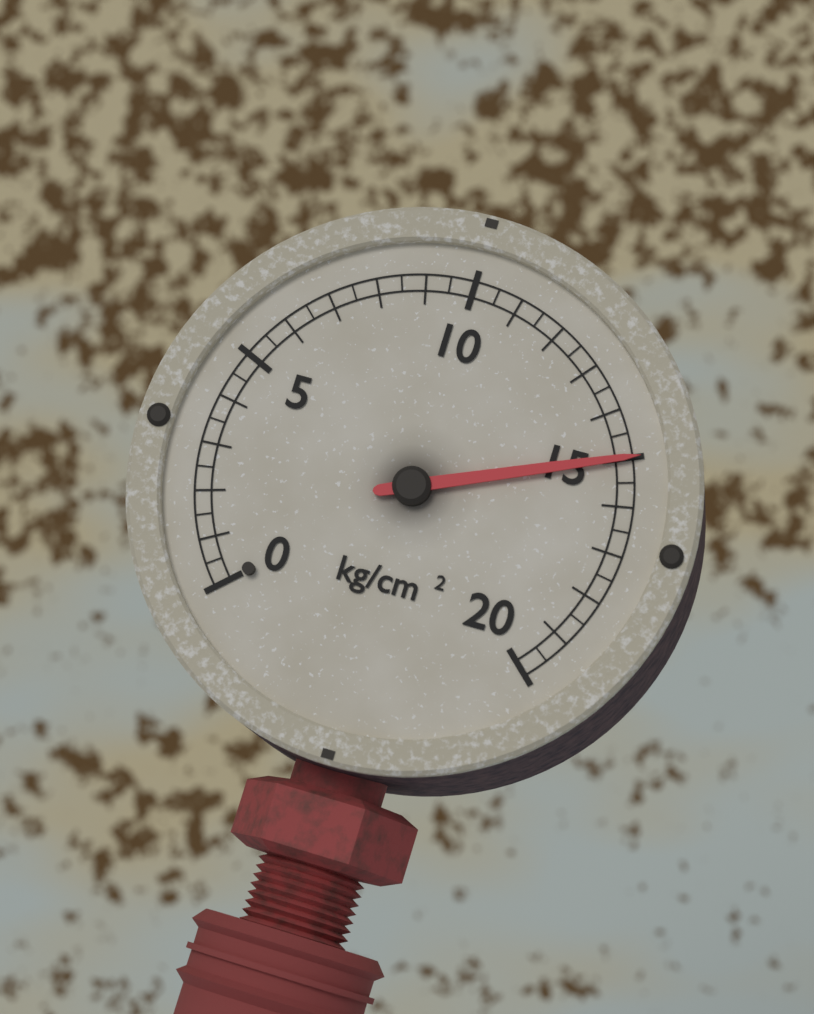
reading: 15.0 kg/cm²
